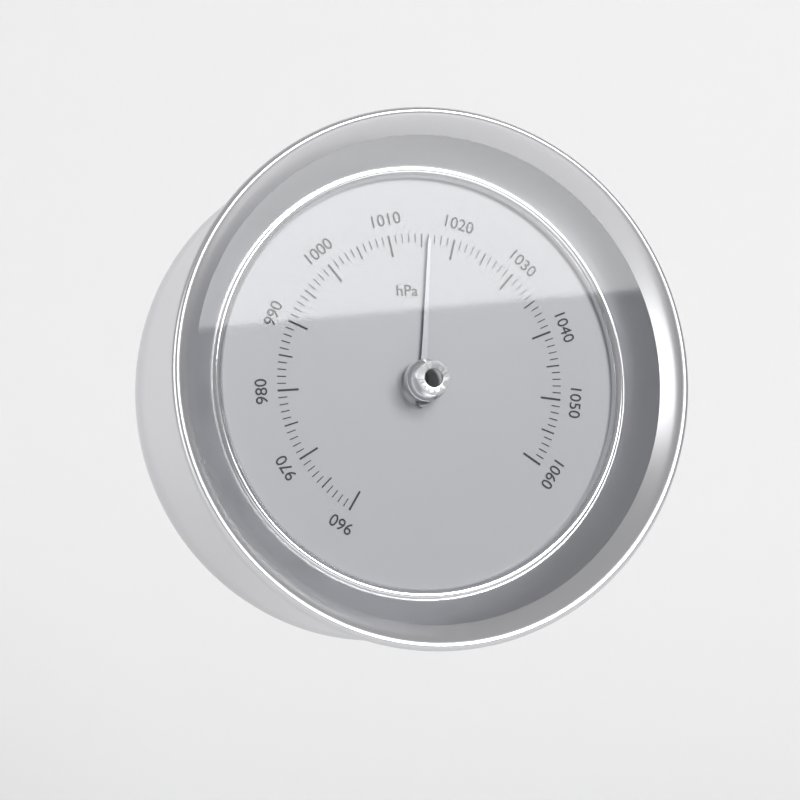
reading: 1016 hPa
